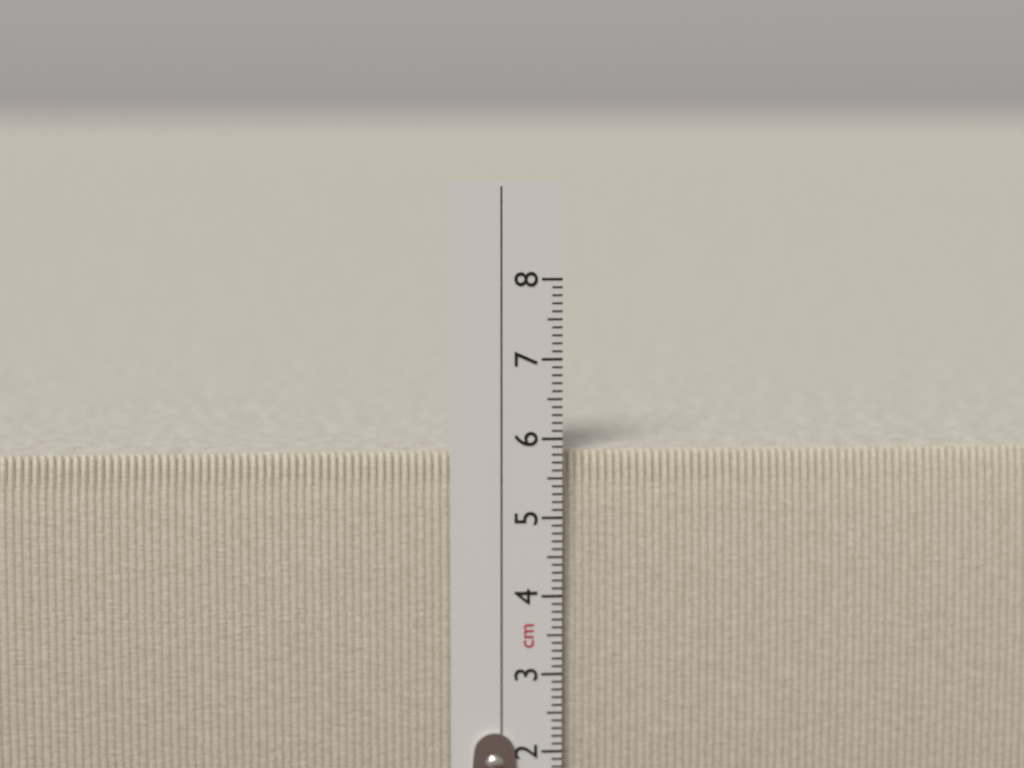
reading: 5.8 cm
